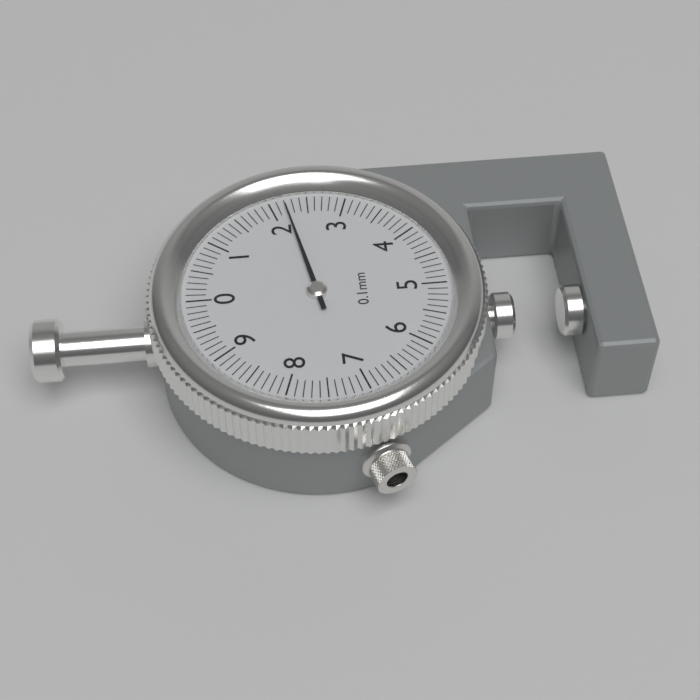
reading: 2.2 mm
